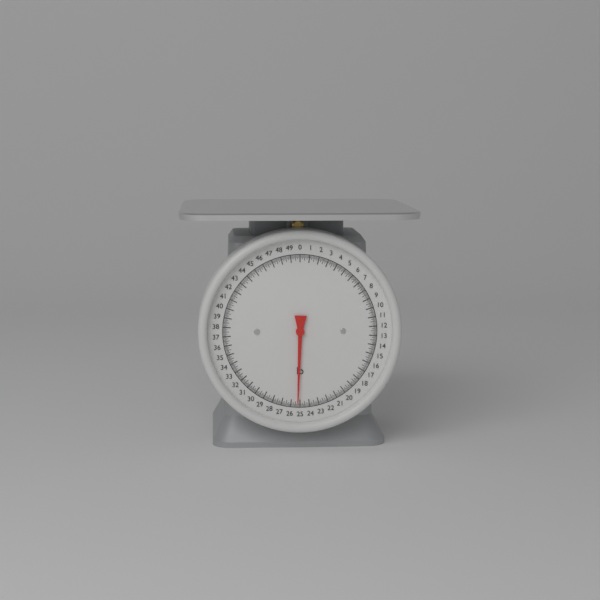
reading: 25.250 lb
